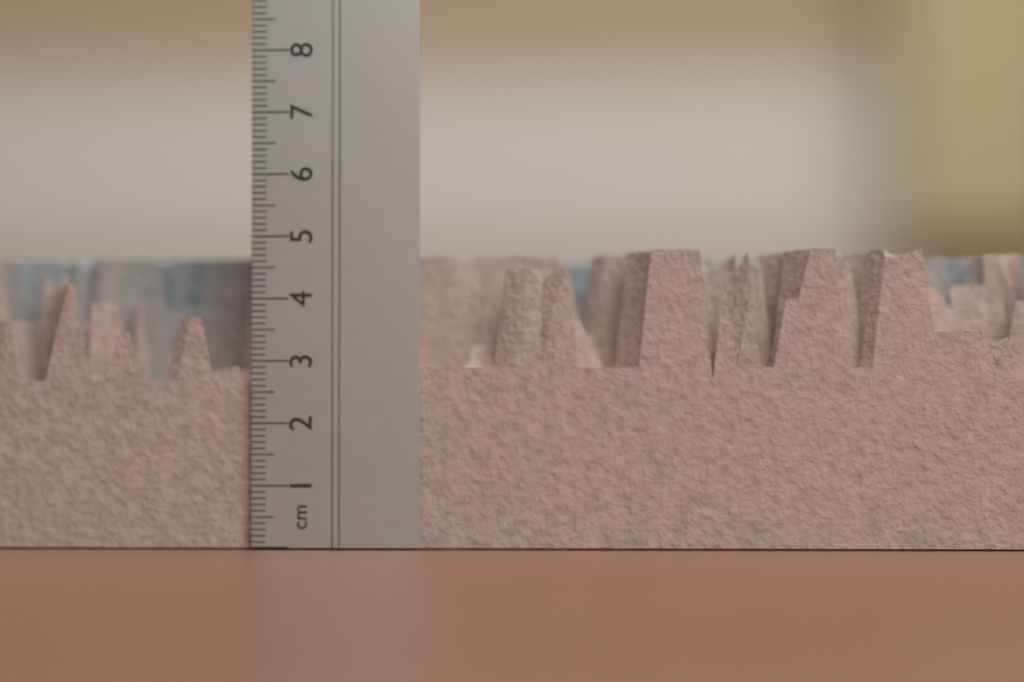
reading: 4.8 cm
